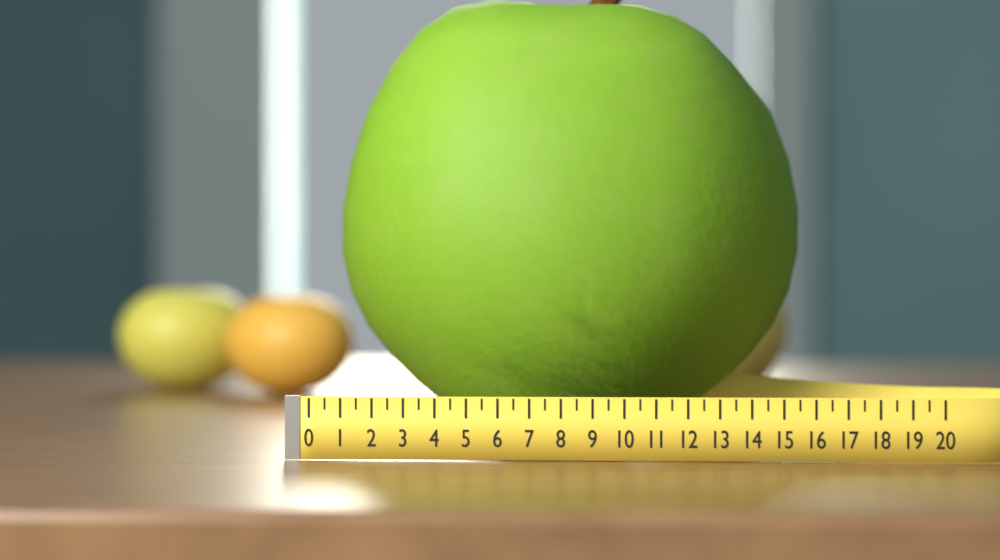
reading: 16.0 (no unit)
